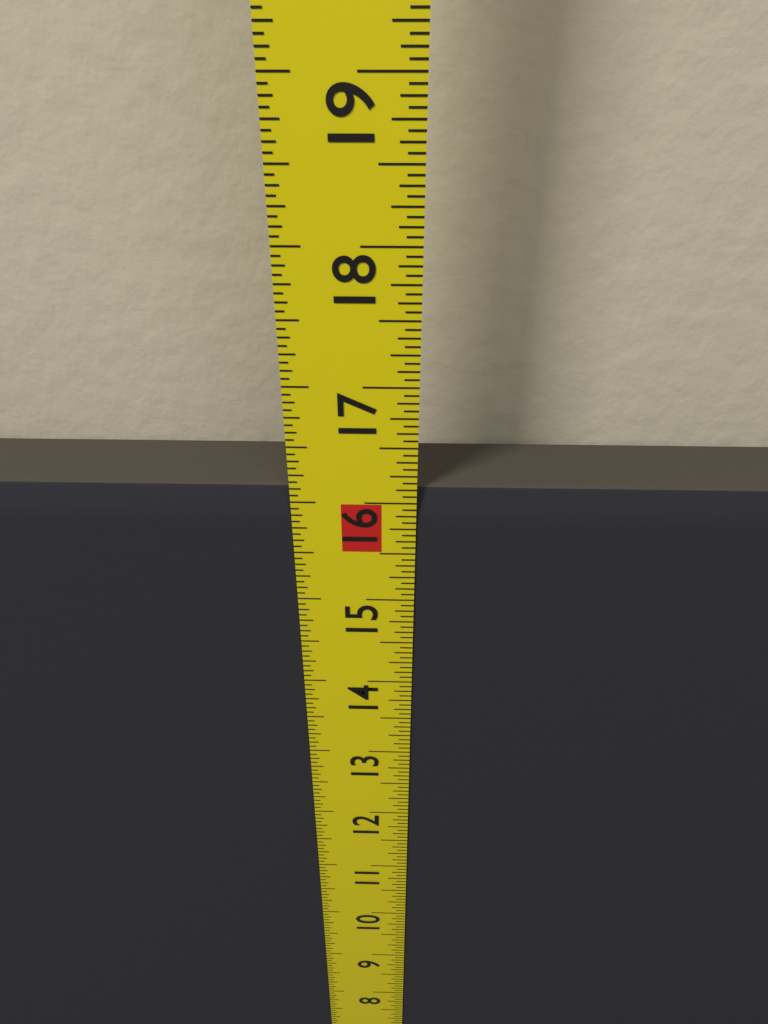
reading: 16.1250 in
